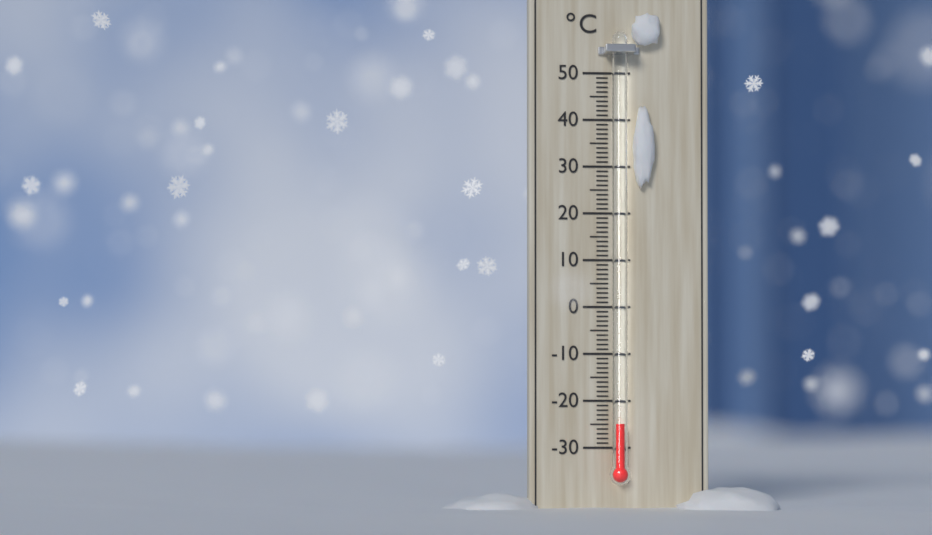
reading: -25 °C
